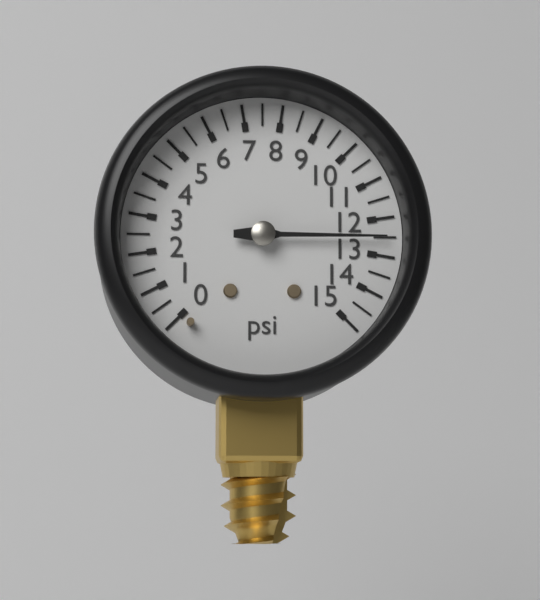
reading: 12.5 psi
